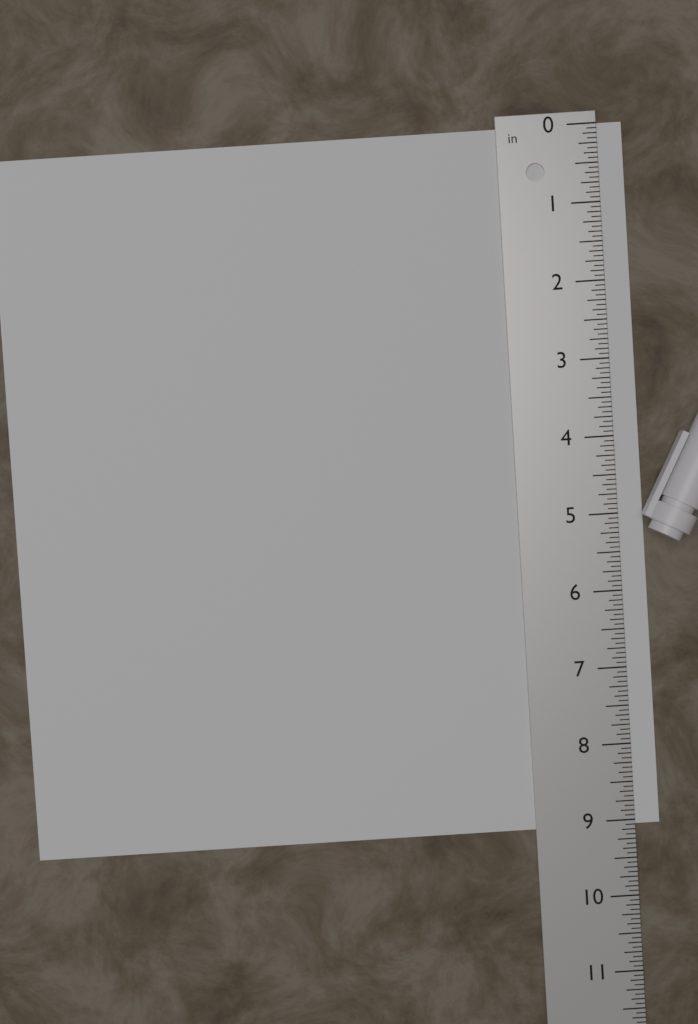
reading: 9.0625 in
